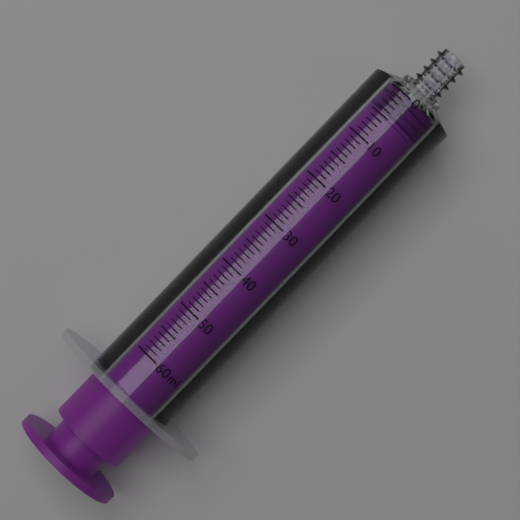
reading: 0 ml
